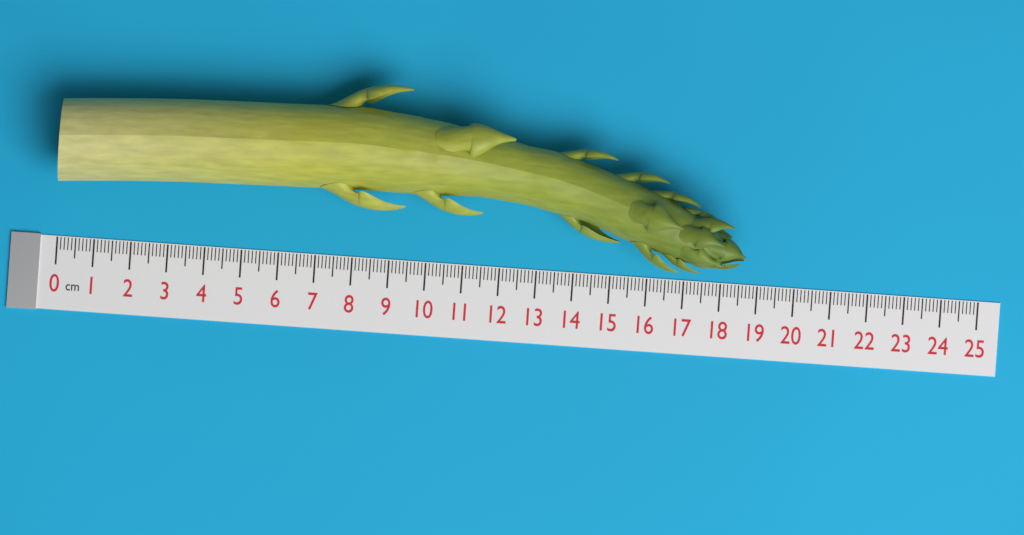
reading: 18.6 cm
